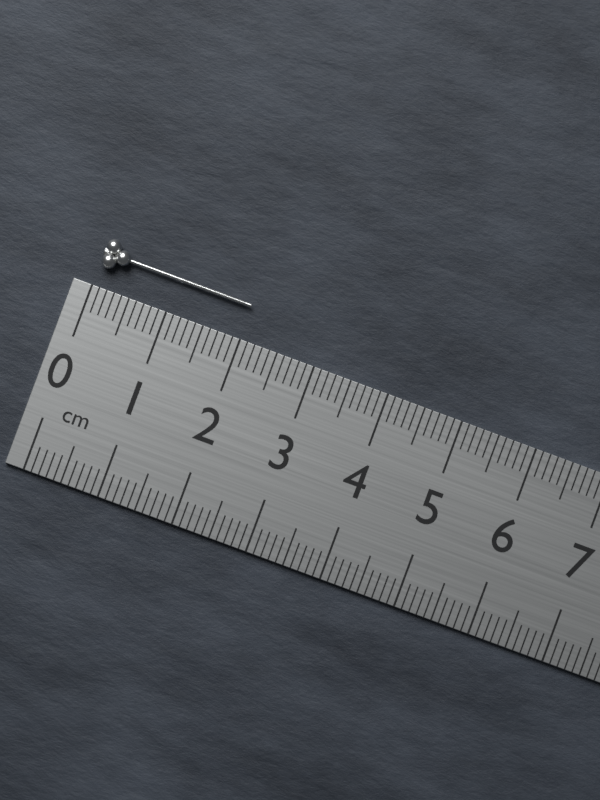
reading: 2.0 cm
